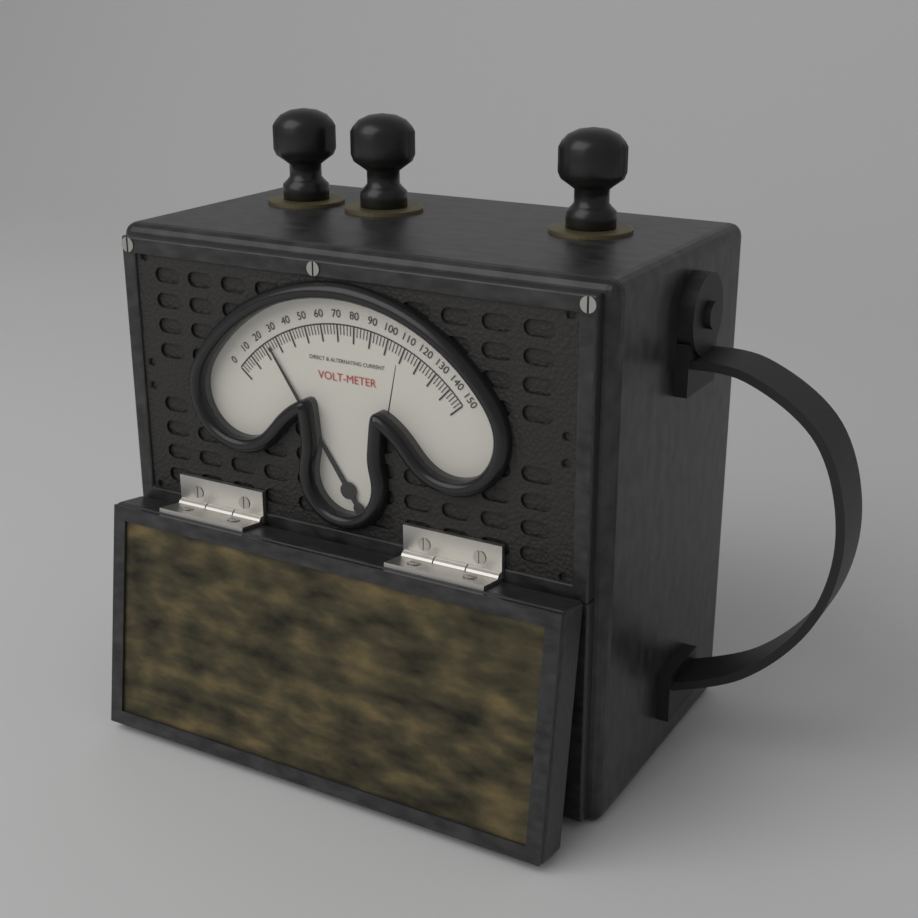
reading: 24 V
